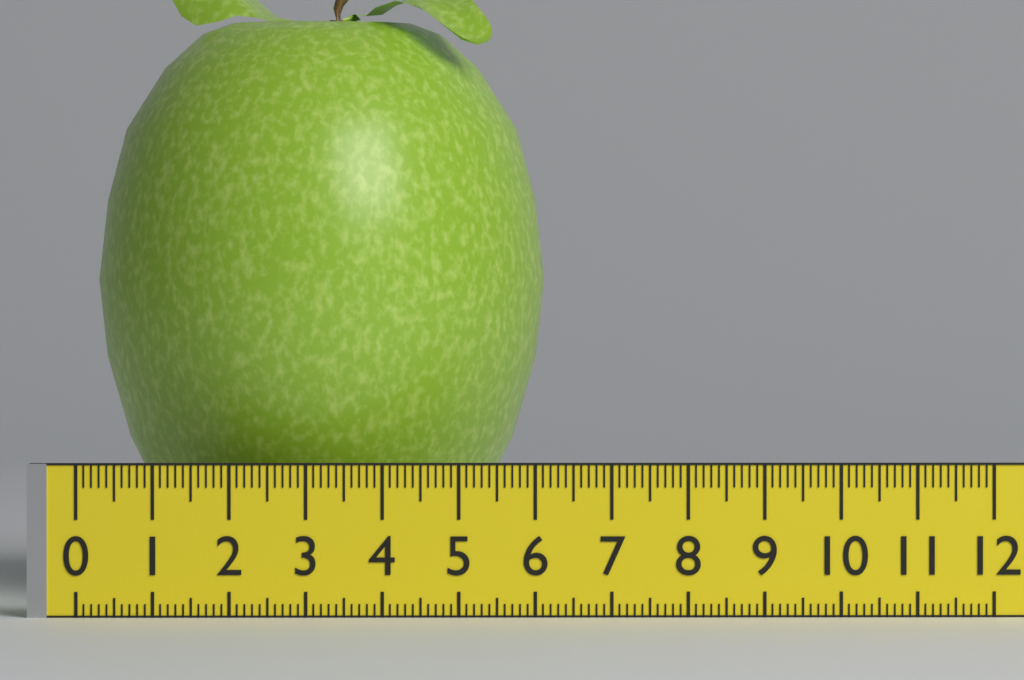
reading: 6.1 (no unit)
